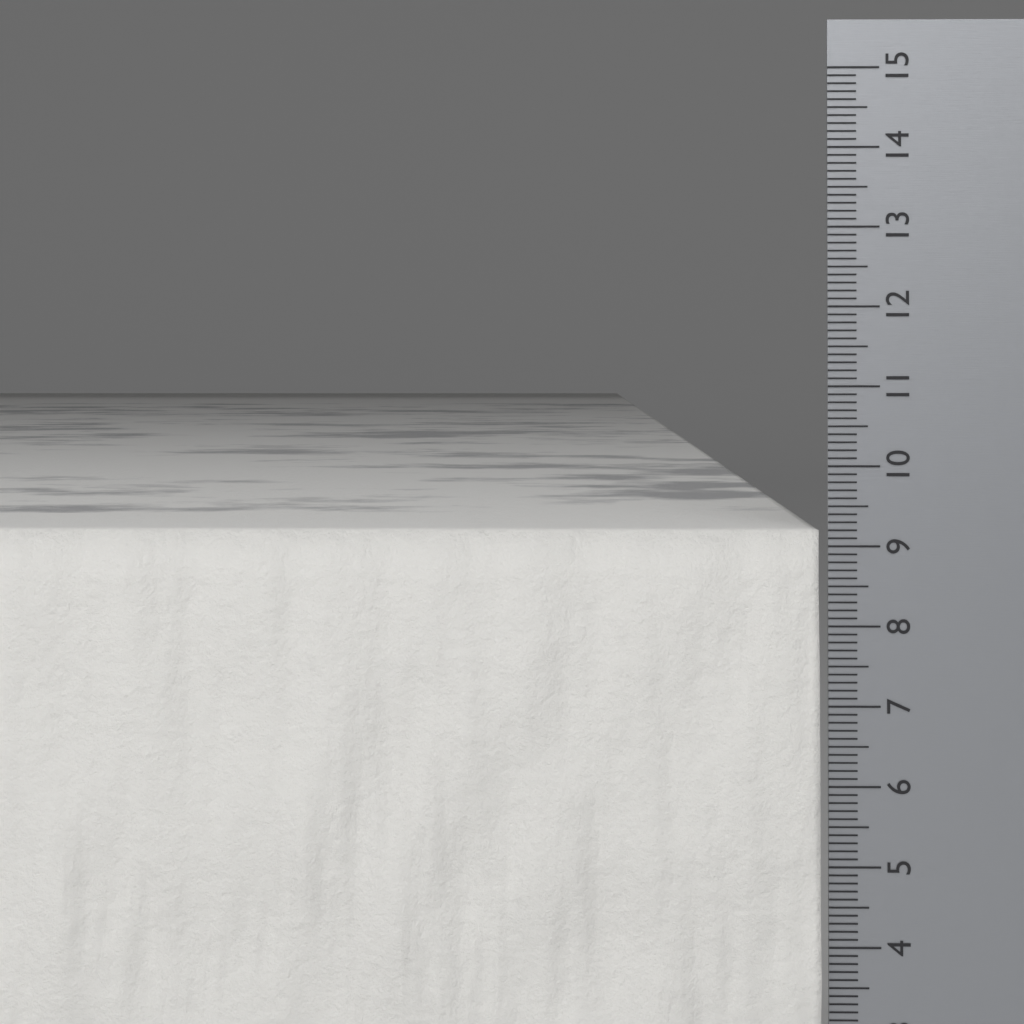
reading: 9.2 cm
